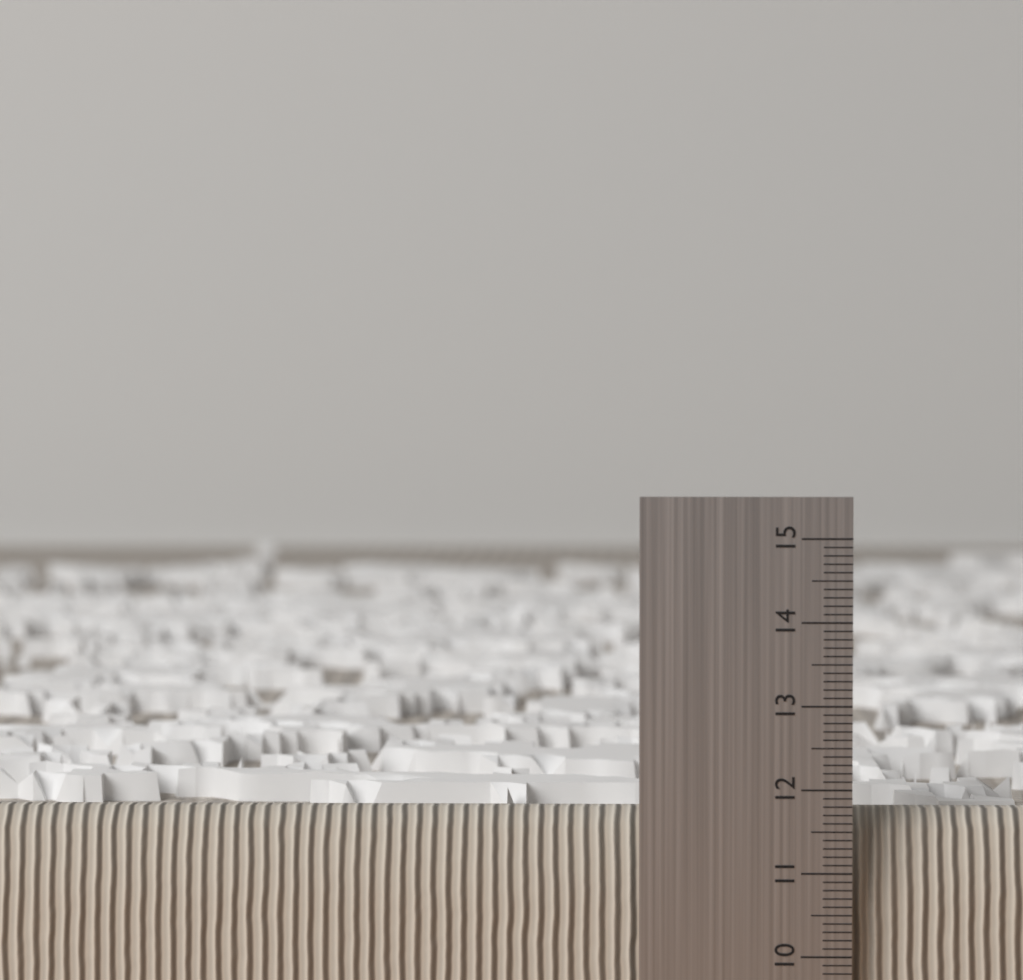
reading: 11.7 (no unit)
